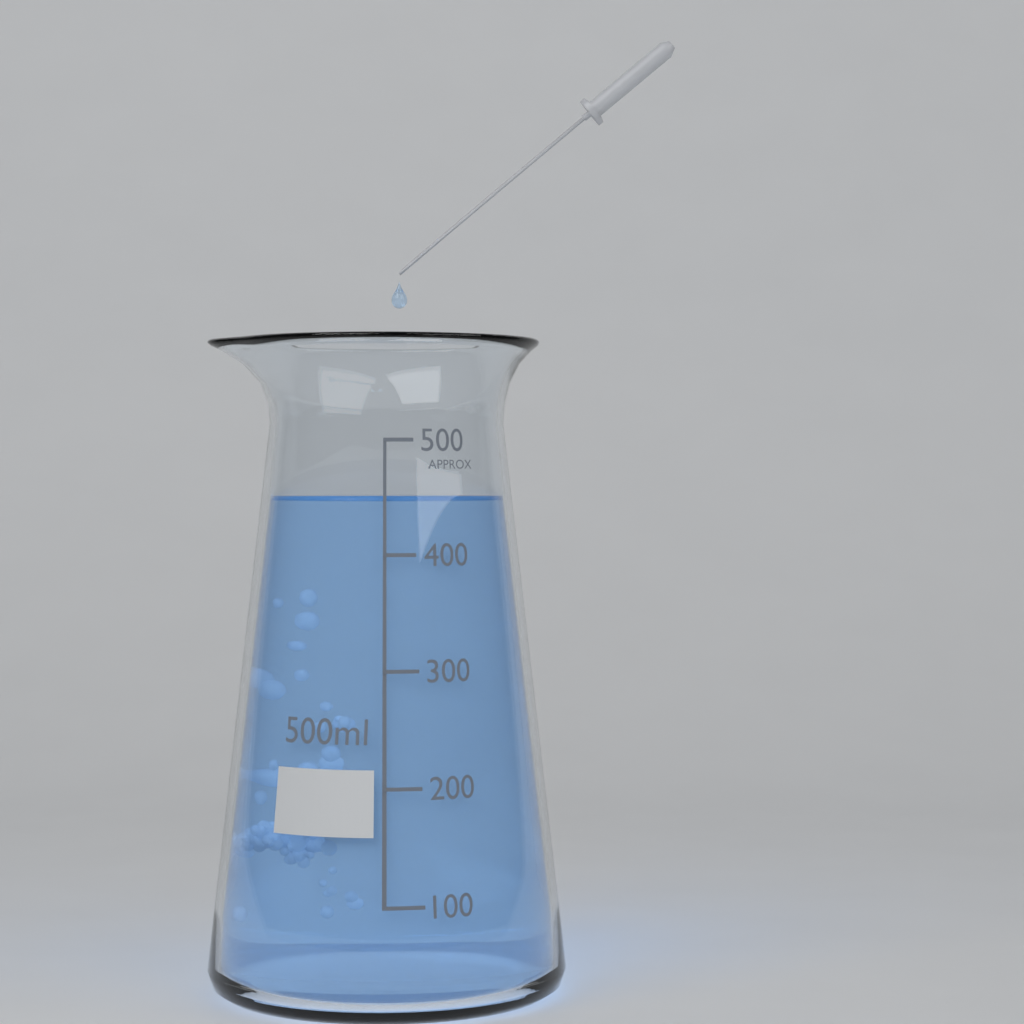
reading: 450 ml
